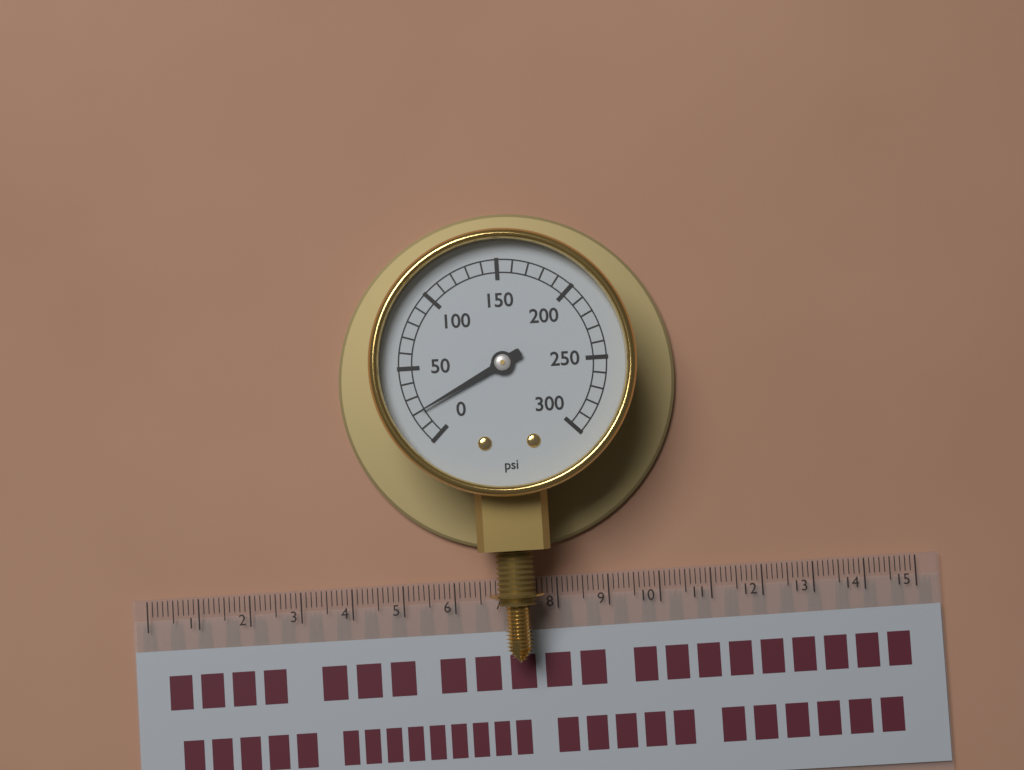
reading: 20 psi
